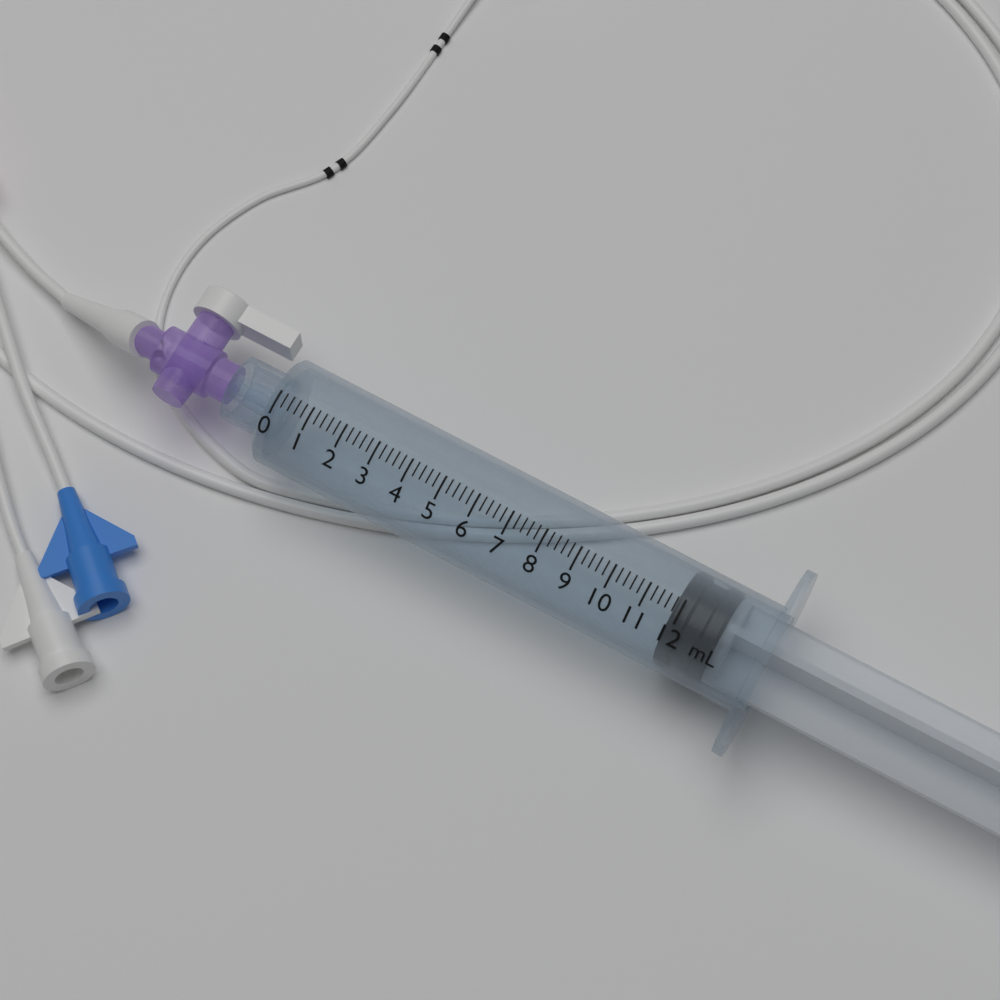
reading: 11.8 mL
